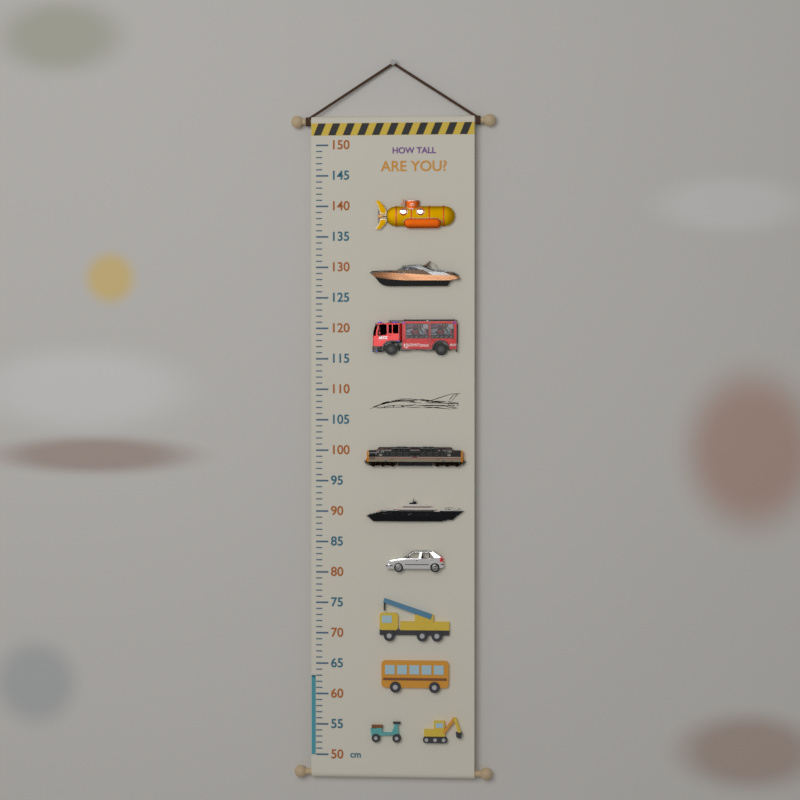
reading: 63 cm
